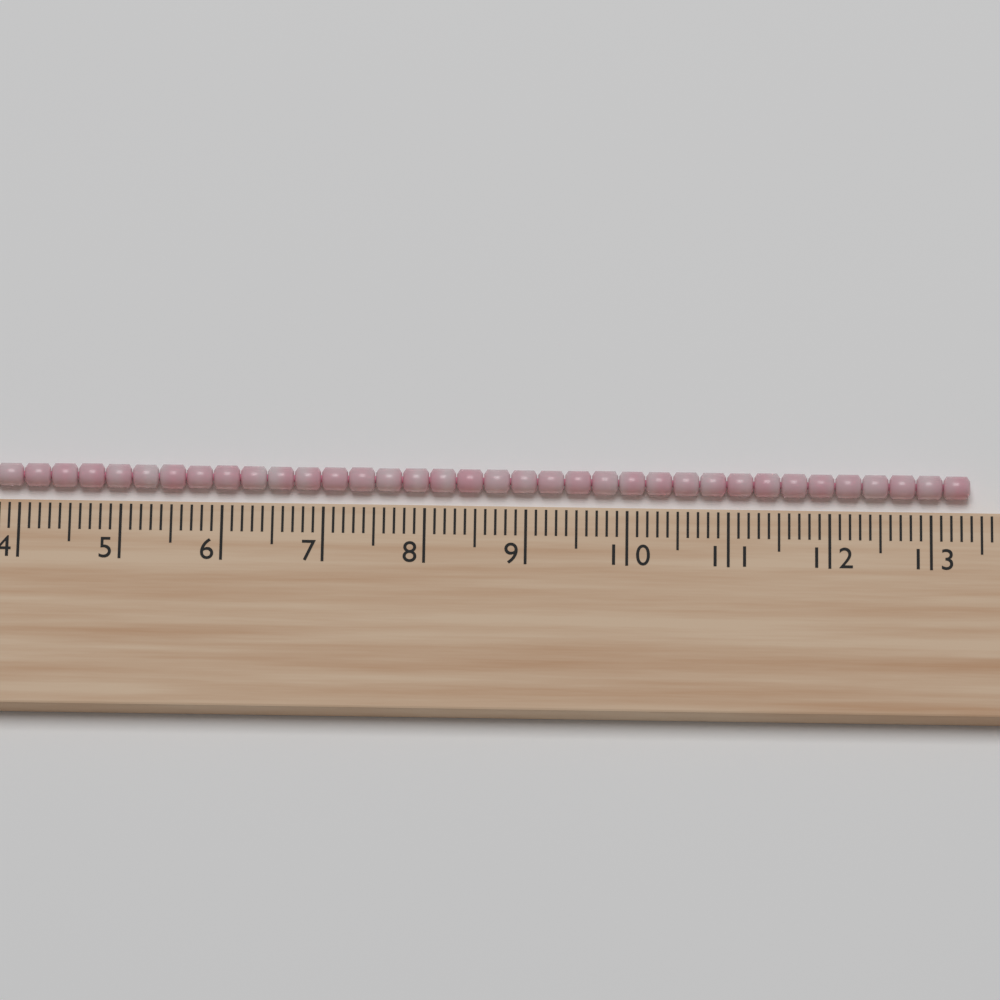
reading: 13.4 cm
